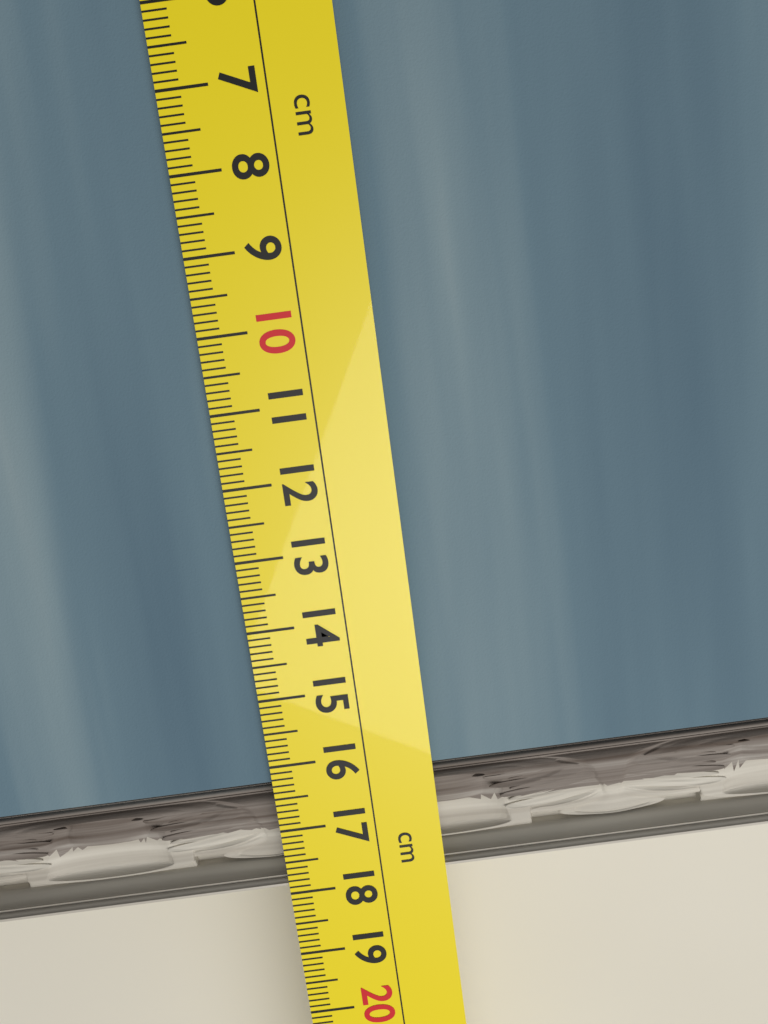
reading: 17.9 cm
